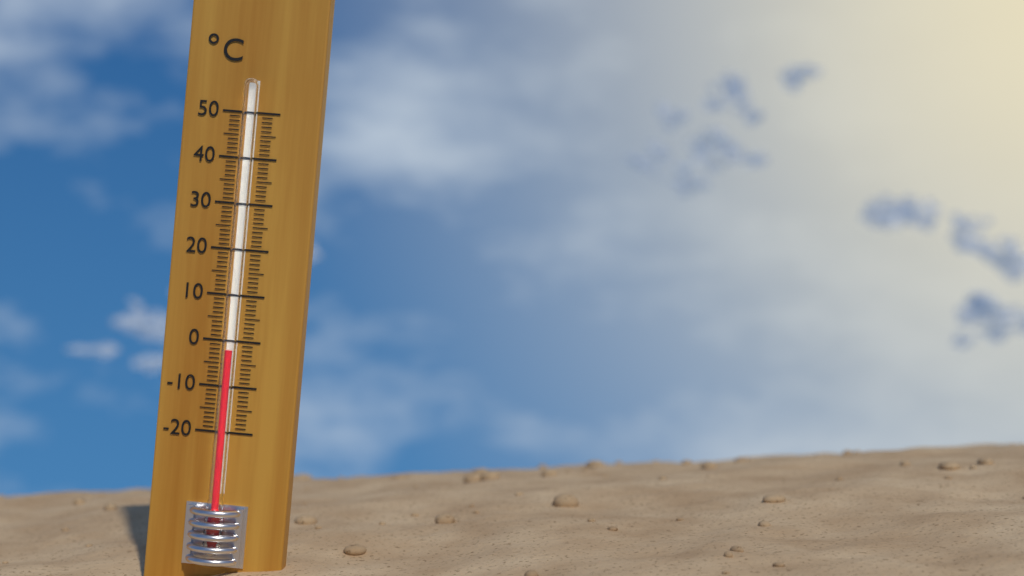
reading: -2 °C
